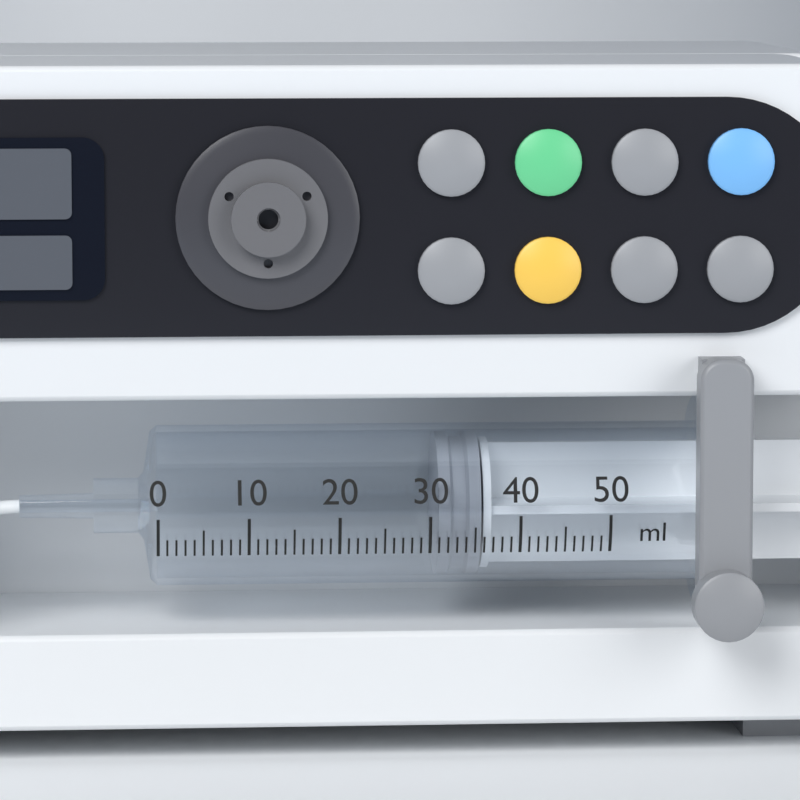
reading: 31 ml
